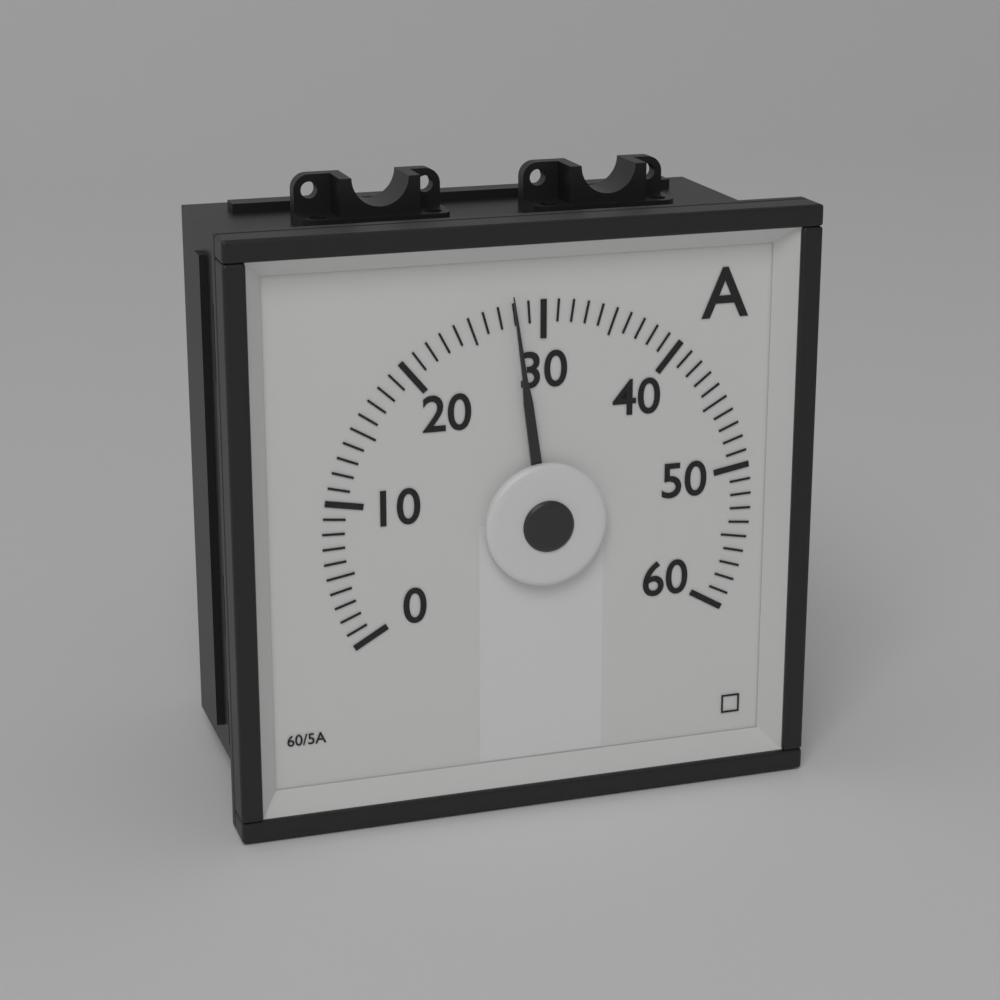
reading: 28 A
